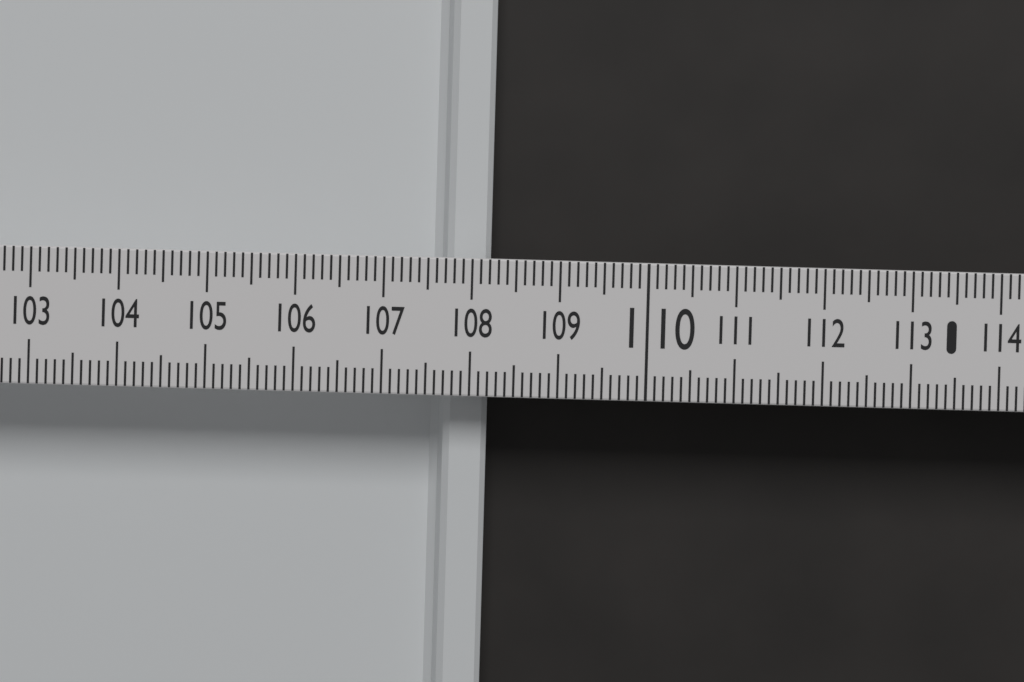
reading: 108.2 (no unit)
